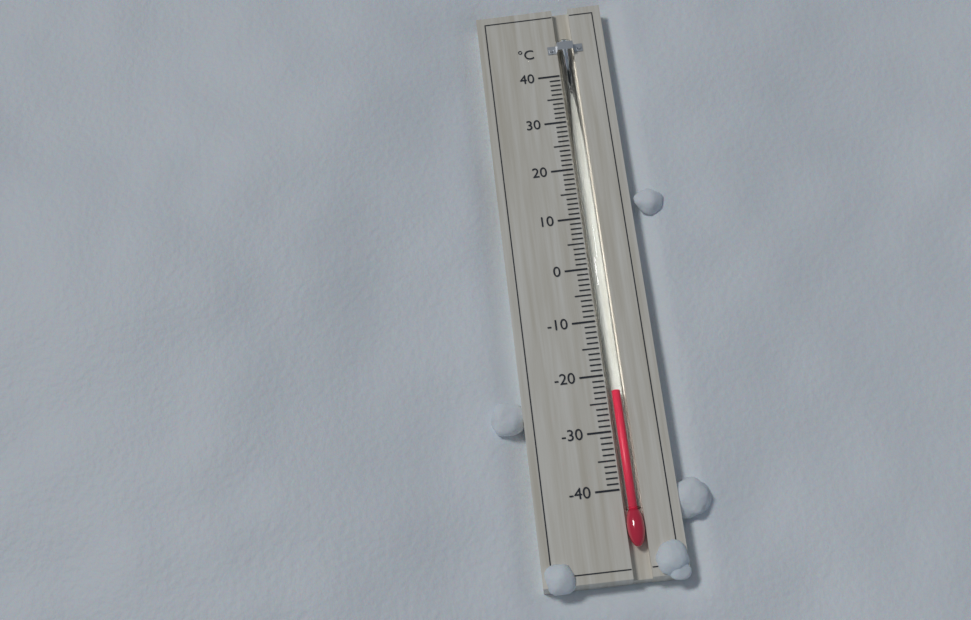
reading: -23 °C
